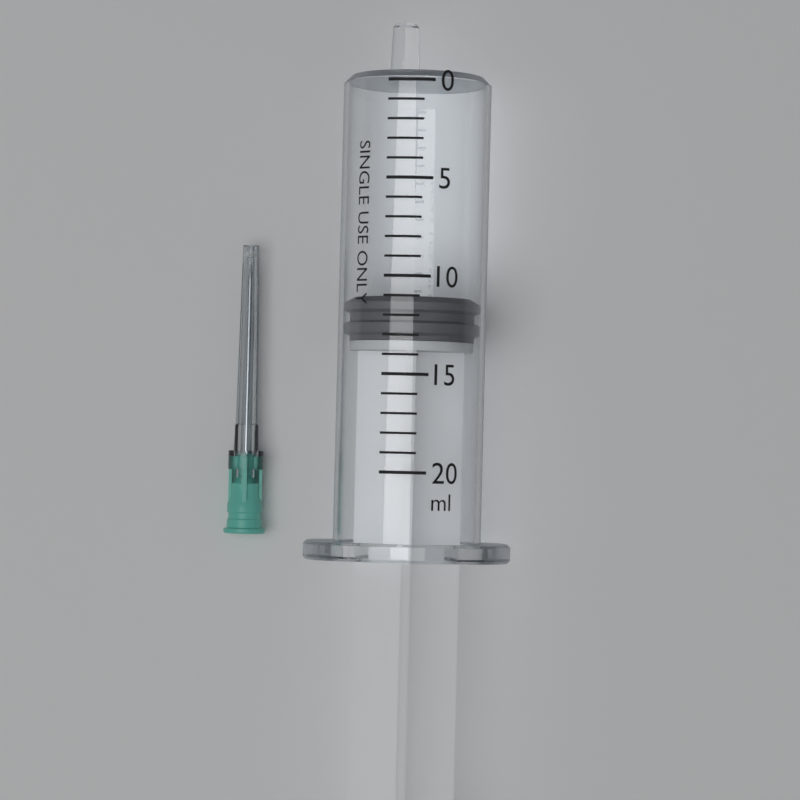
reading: 11 ml
